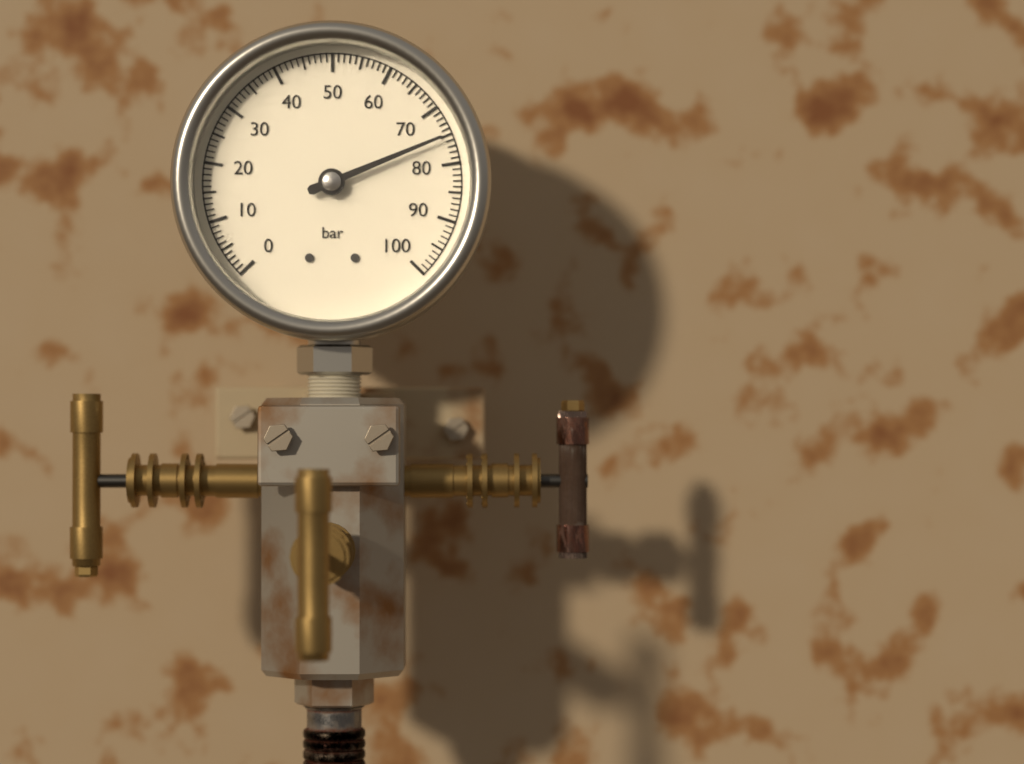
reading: 75 bar
